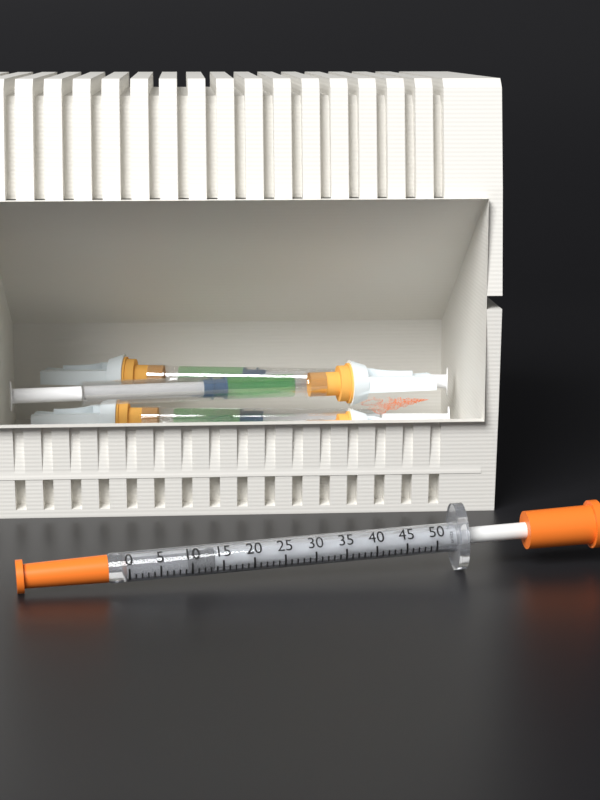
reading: 10 units
